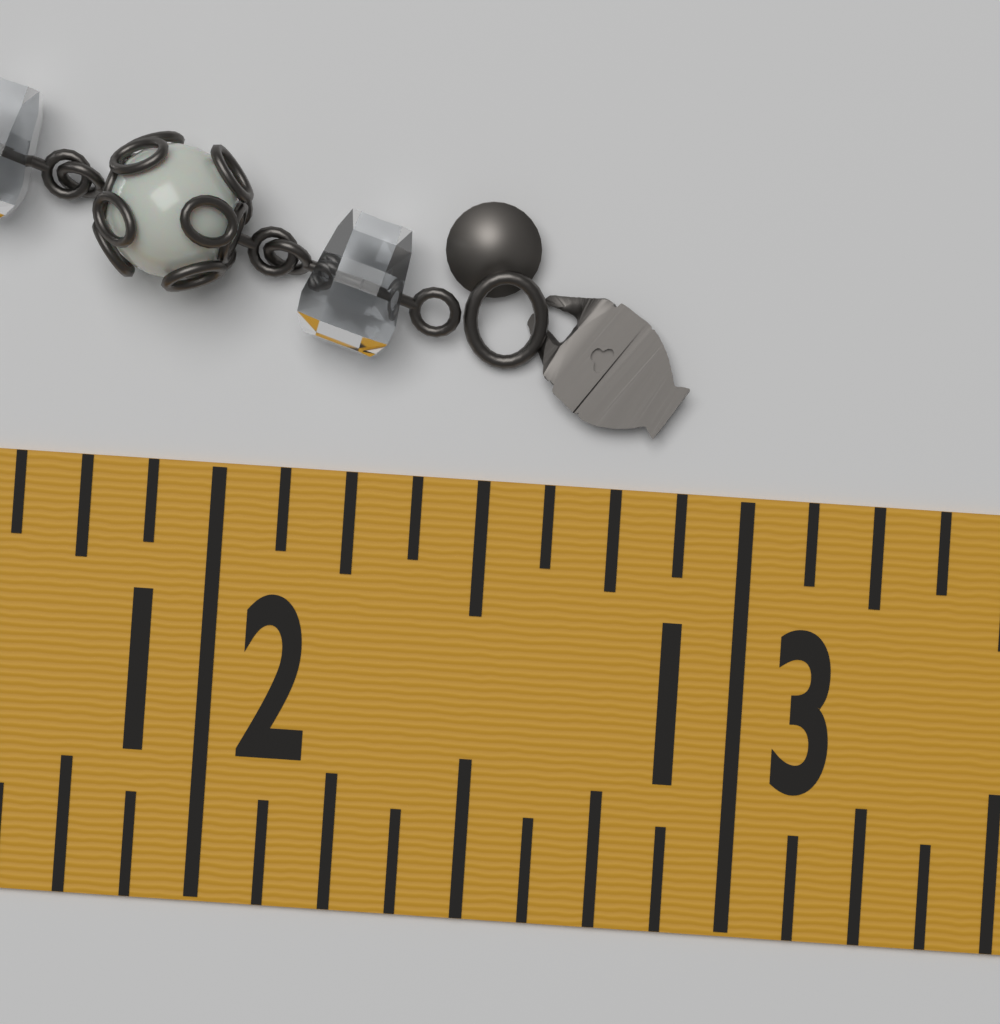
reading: 12.875 in
